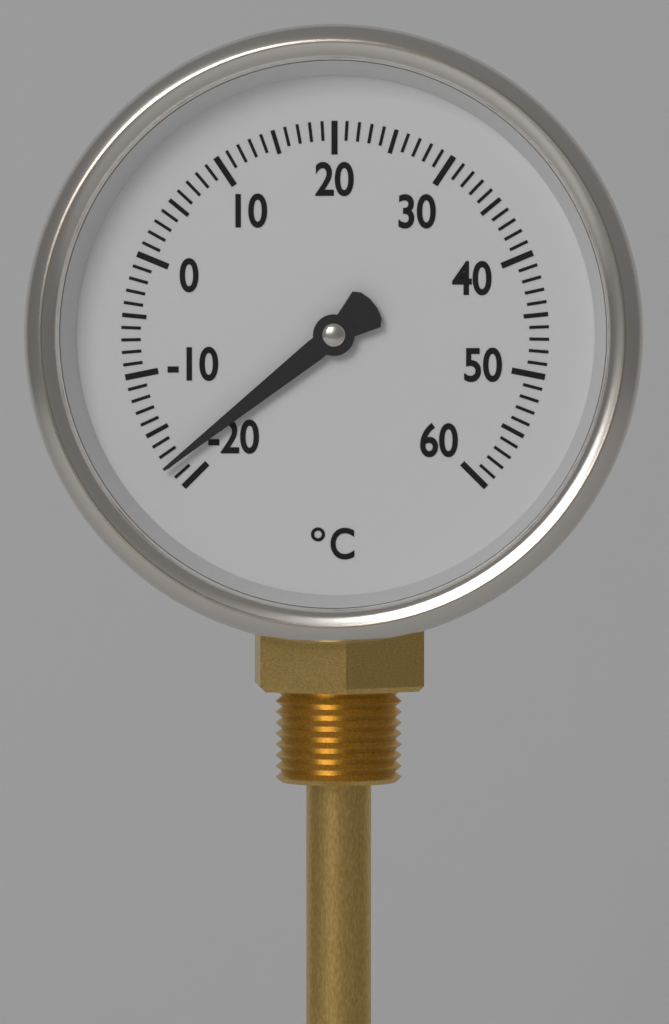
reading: -18 °C
